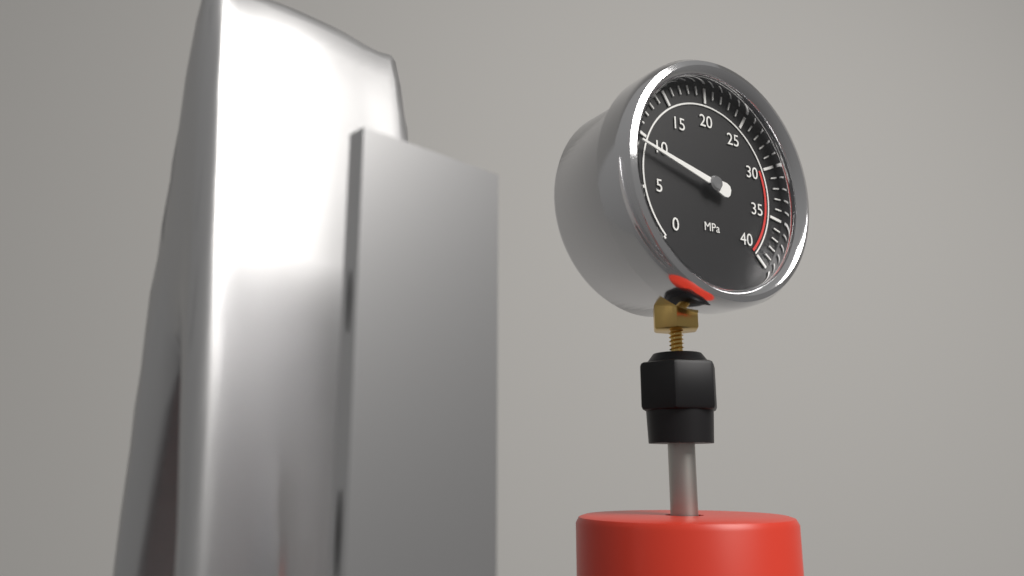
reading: 9 MPa
